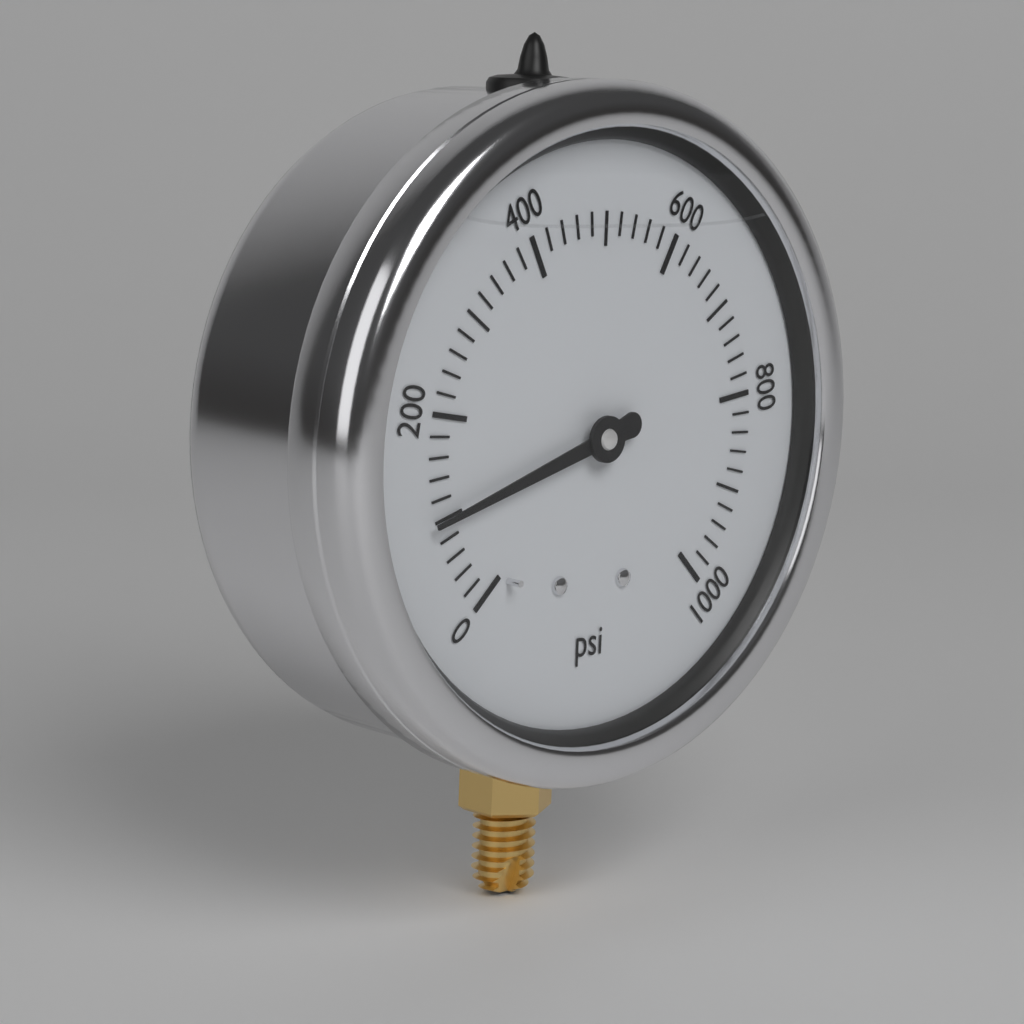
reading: 100 psi
